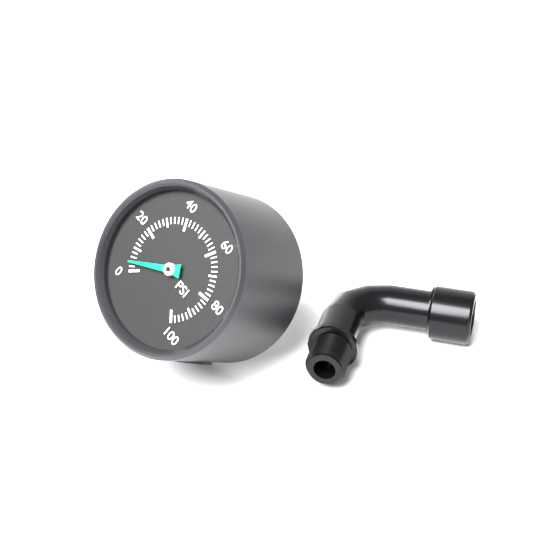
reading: 4 psi
